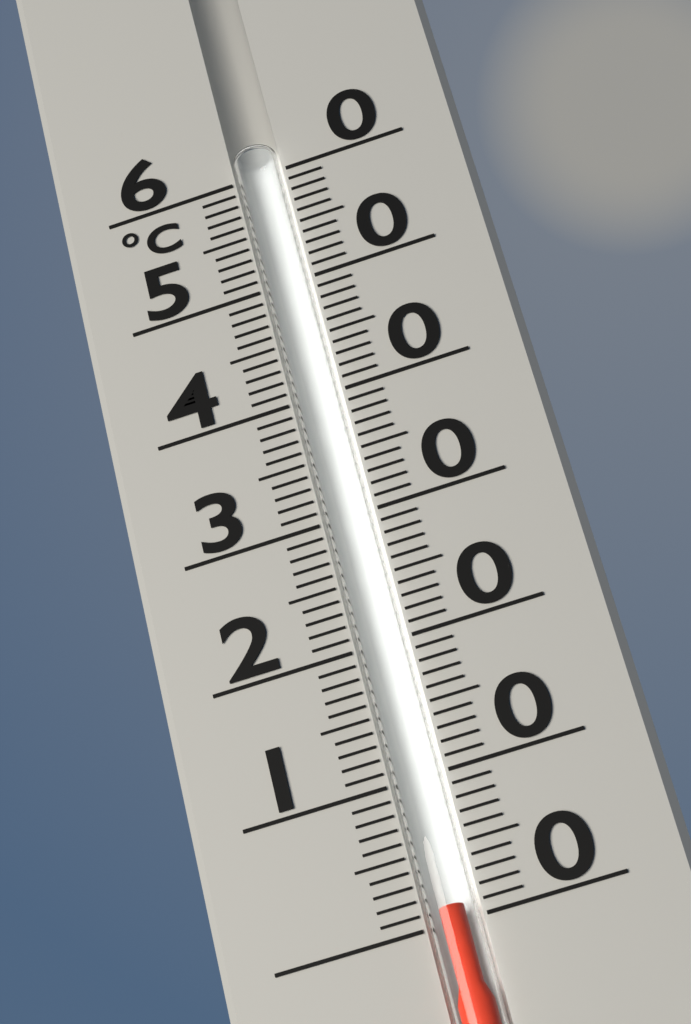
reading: 1 °C
